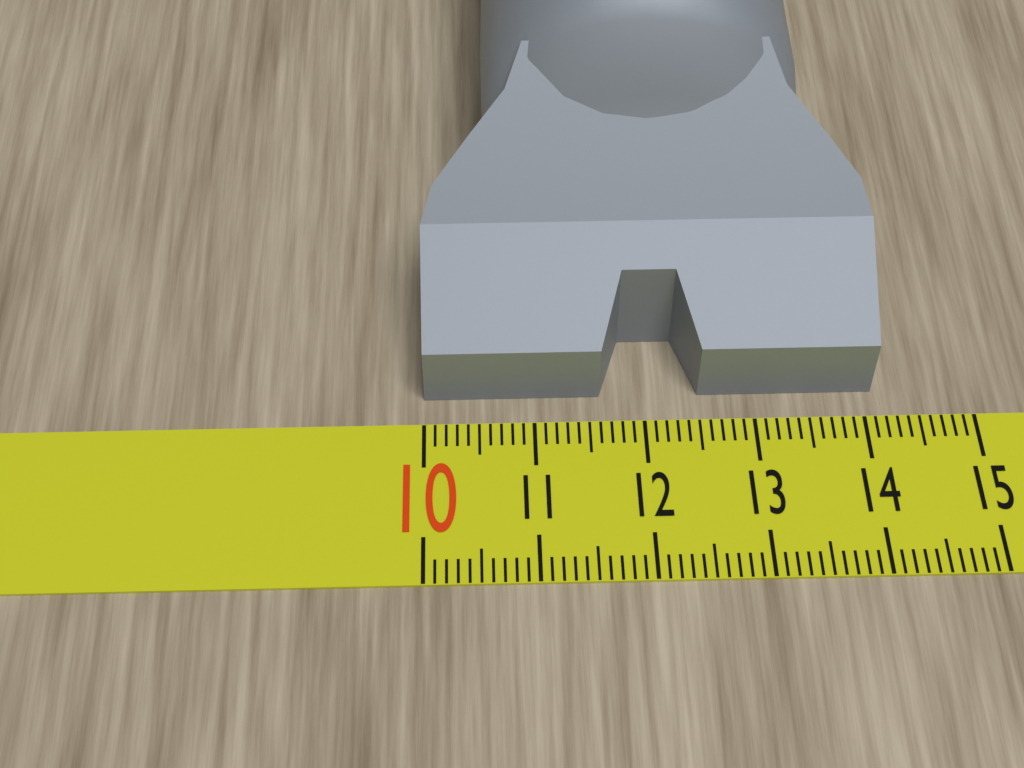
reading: 14.1 (no unit)
